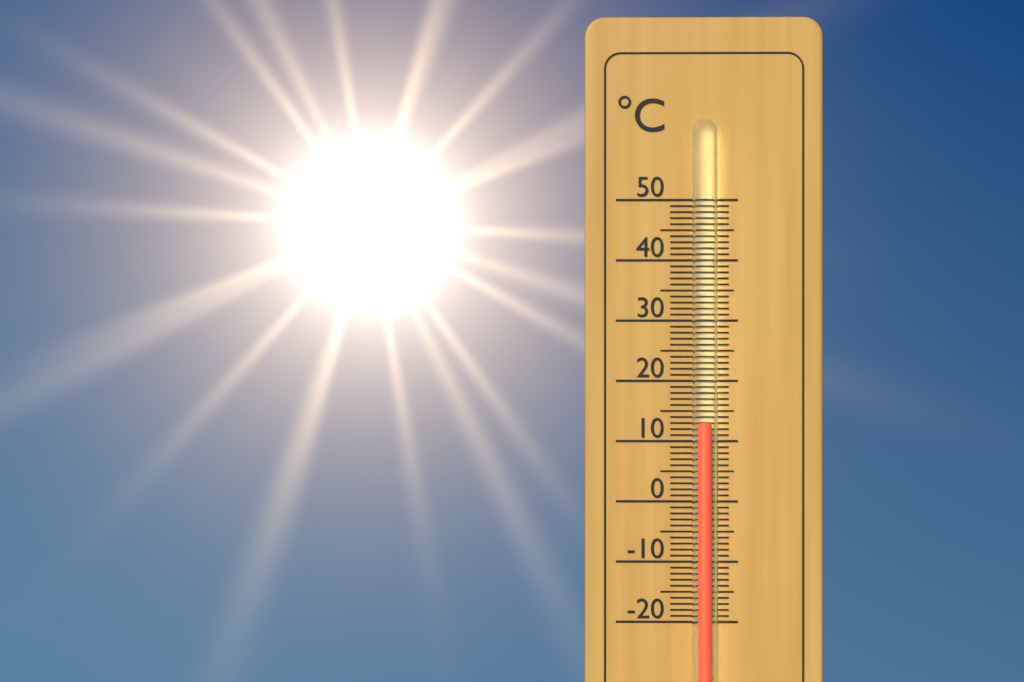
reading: 13 °C
